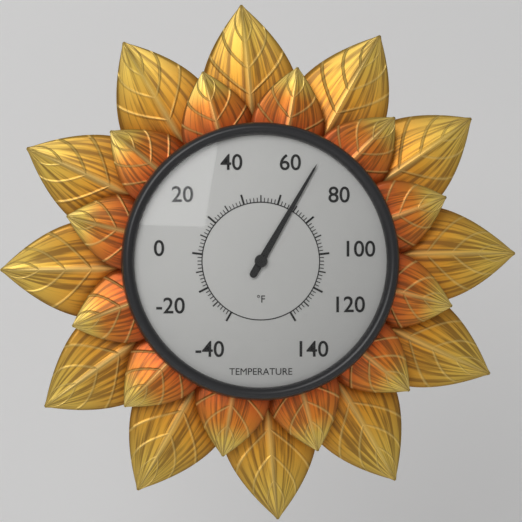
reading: 68 °F
